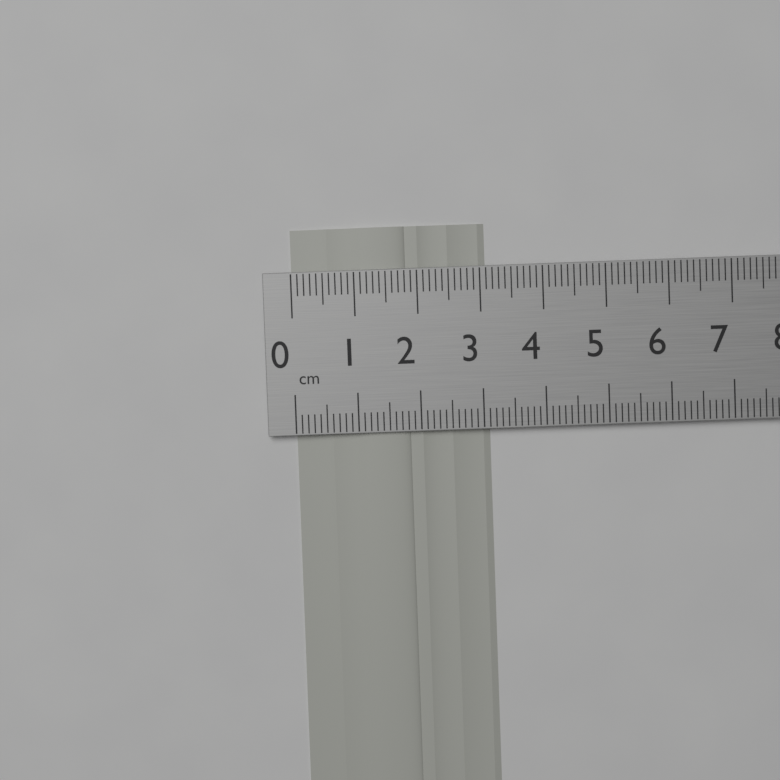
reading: 3.1 cm
